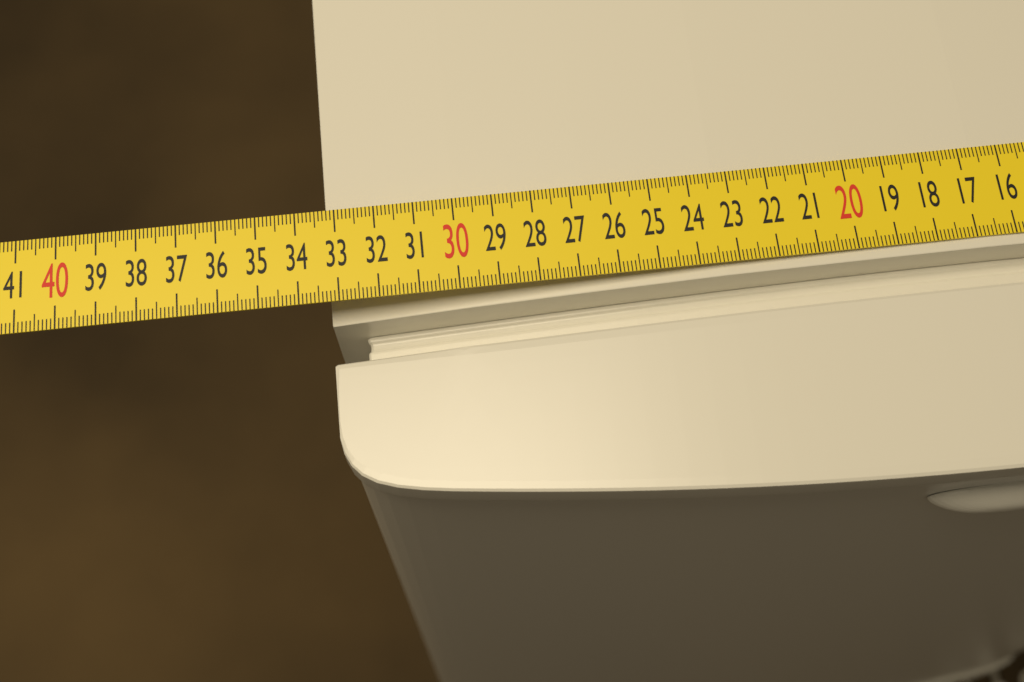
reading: 33.3 cm
